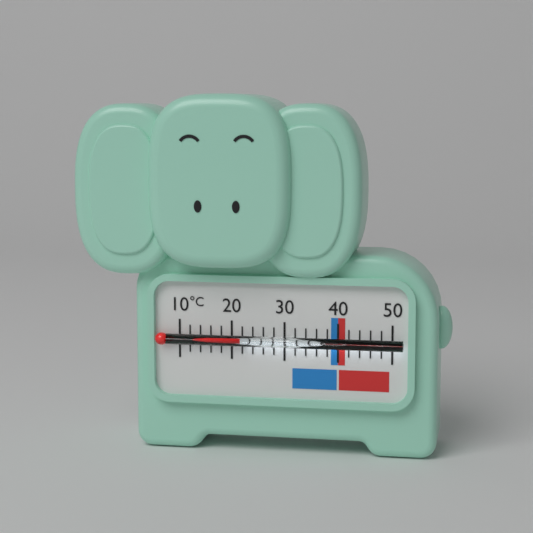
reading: 22 °C
